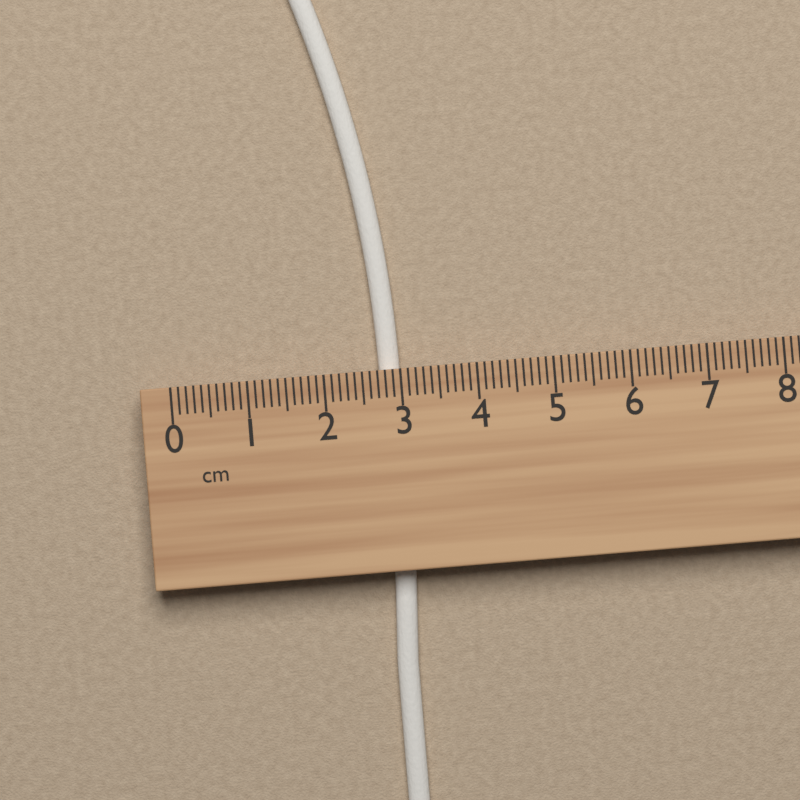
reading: 3.0 cm
